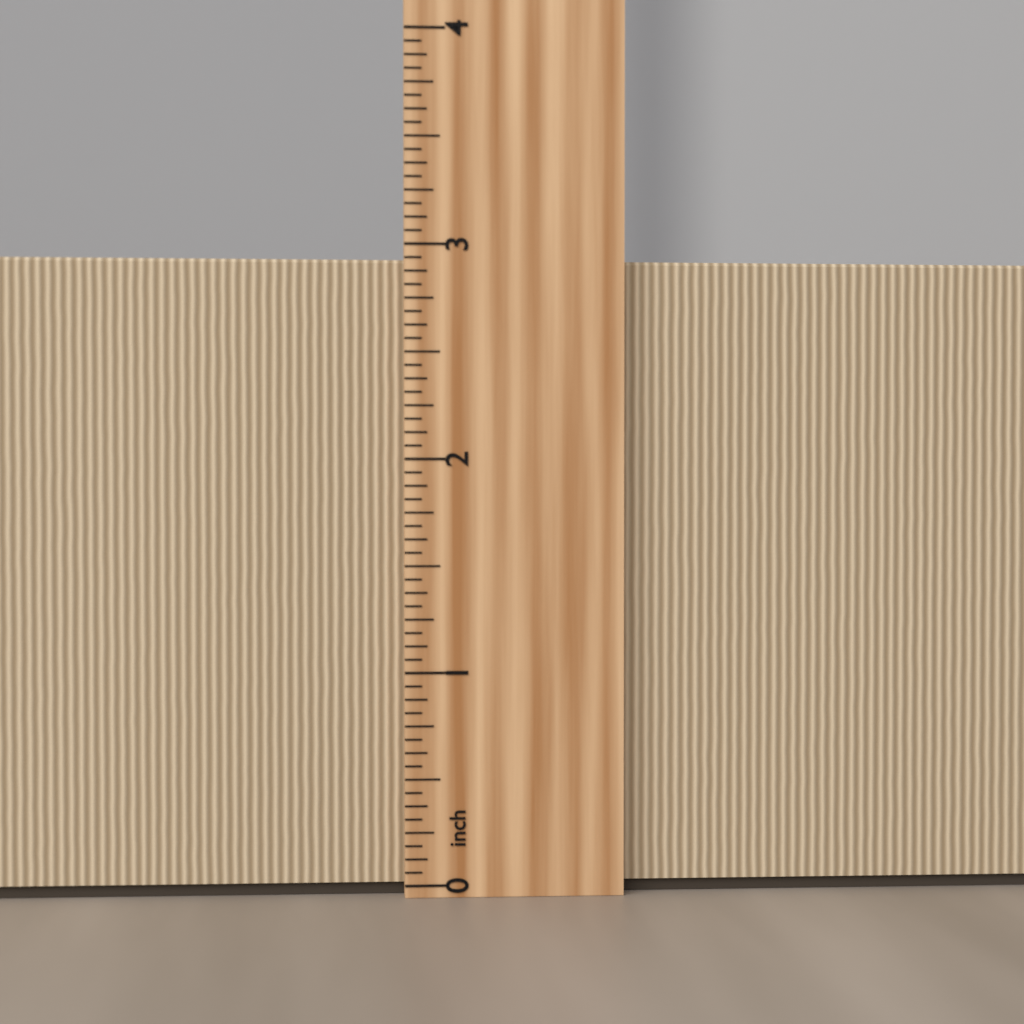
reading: 2.9375 inch
